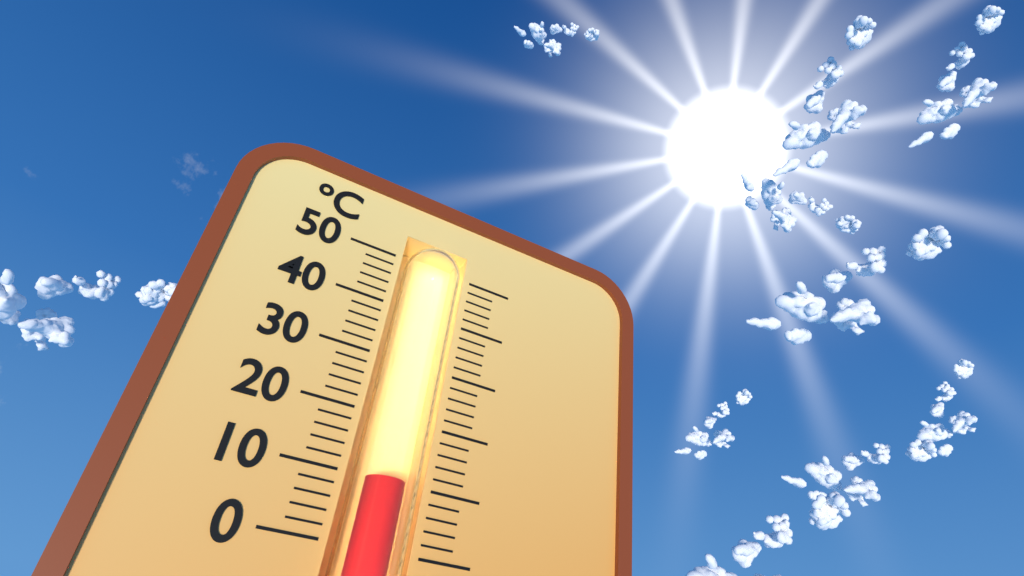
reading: 10 °C
